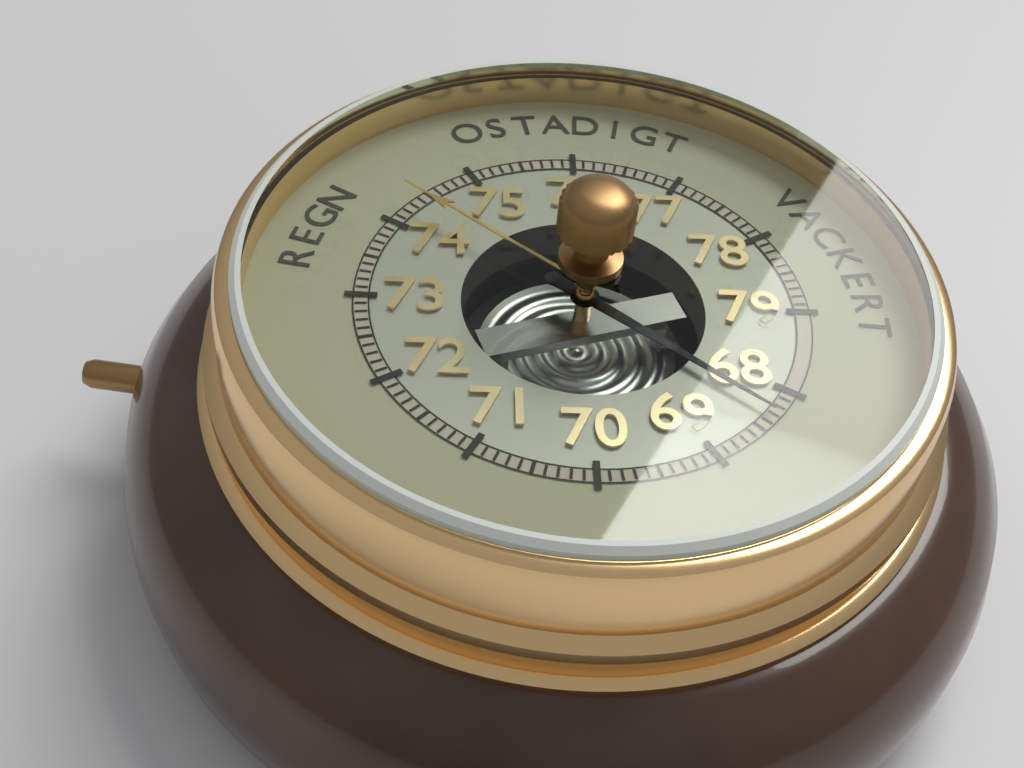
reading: 68.3 (no unit)
